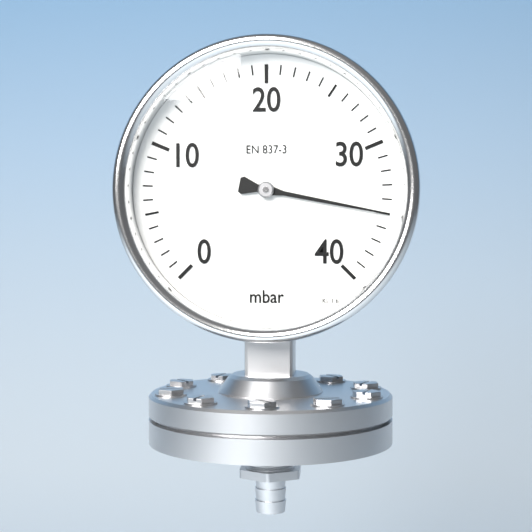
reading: 35 mbar
